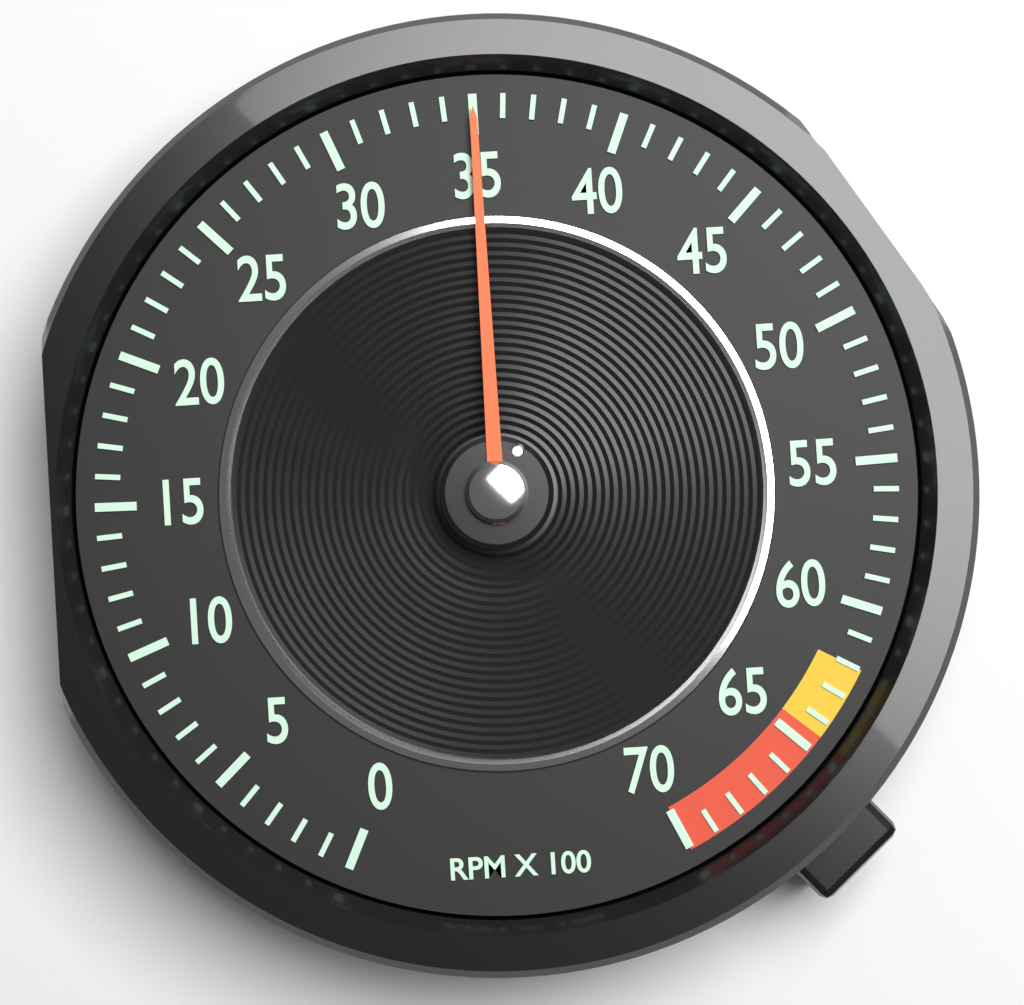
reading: 35 RPM x 100
